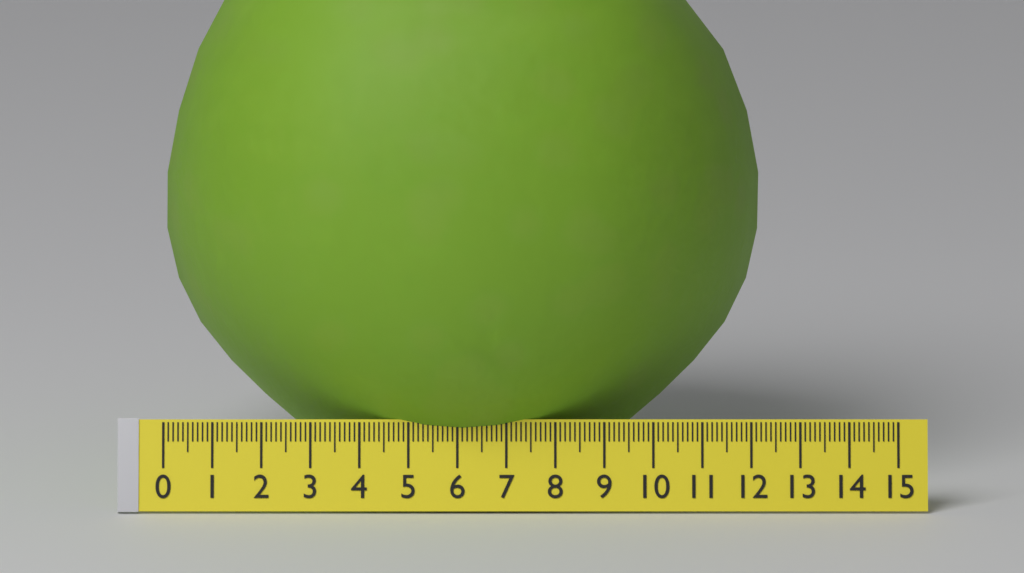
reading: 12.2 (no unit)
